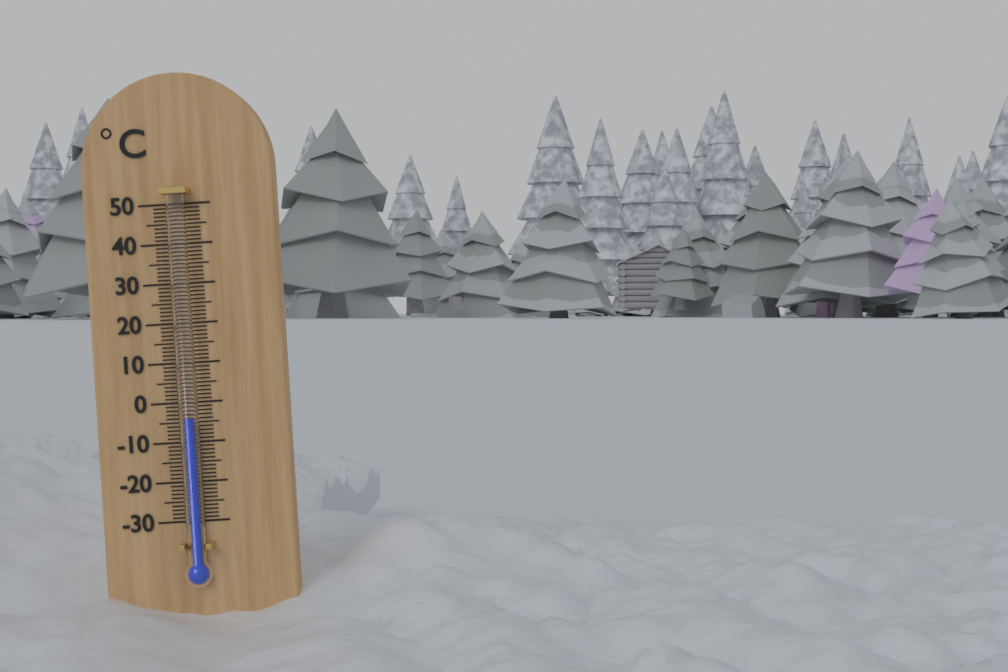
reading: -4 °C
